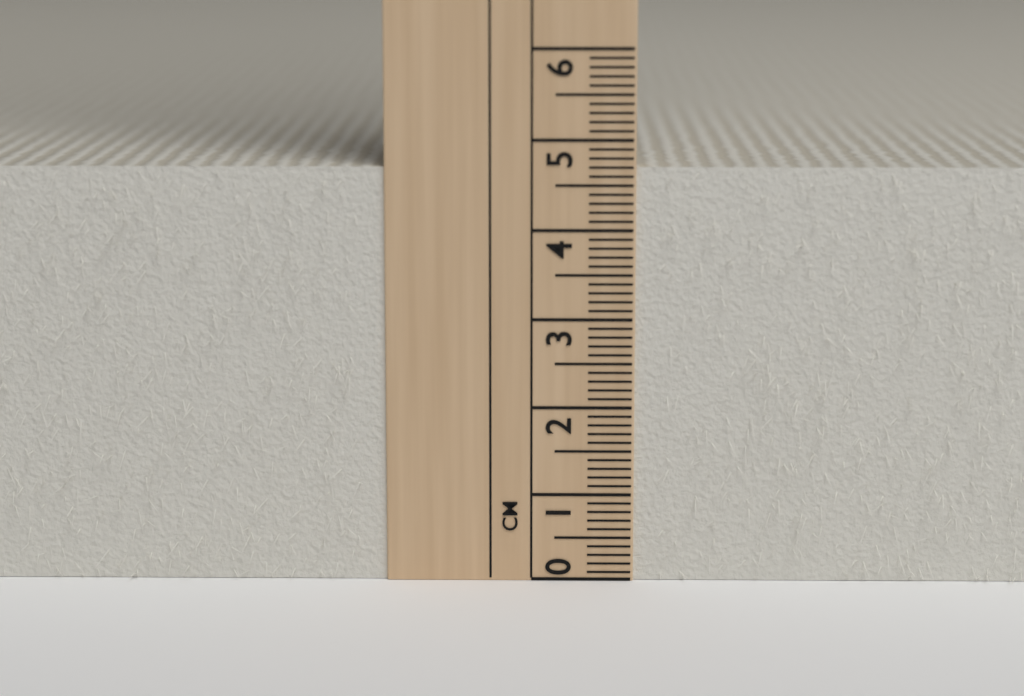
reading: 4.7 cm
